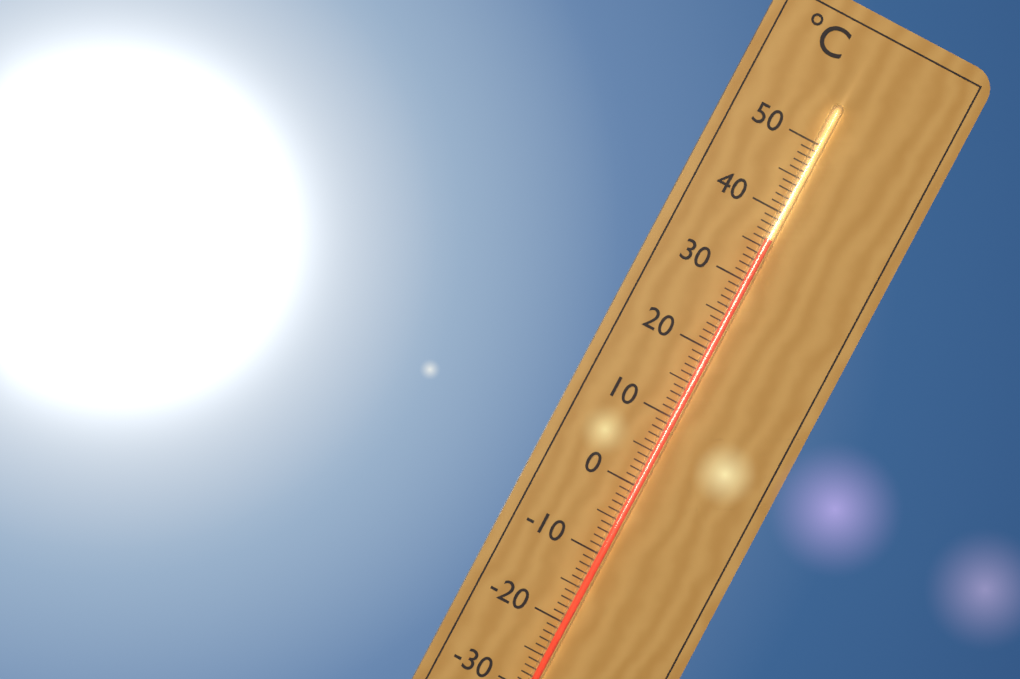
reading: 36 °C
